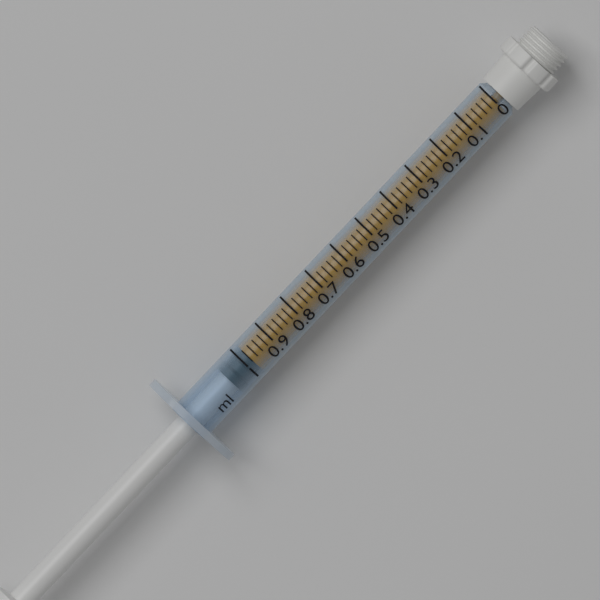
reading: 0.98 ml
